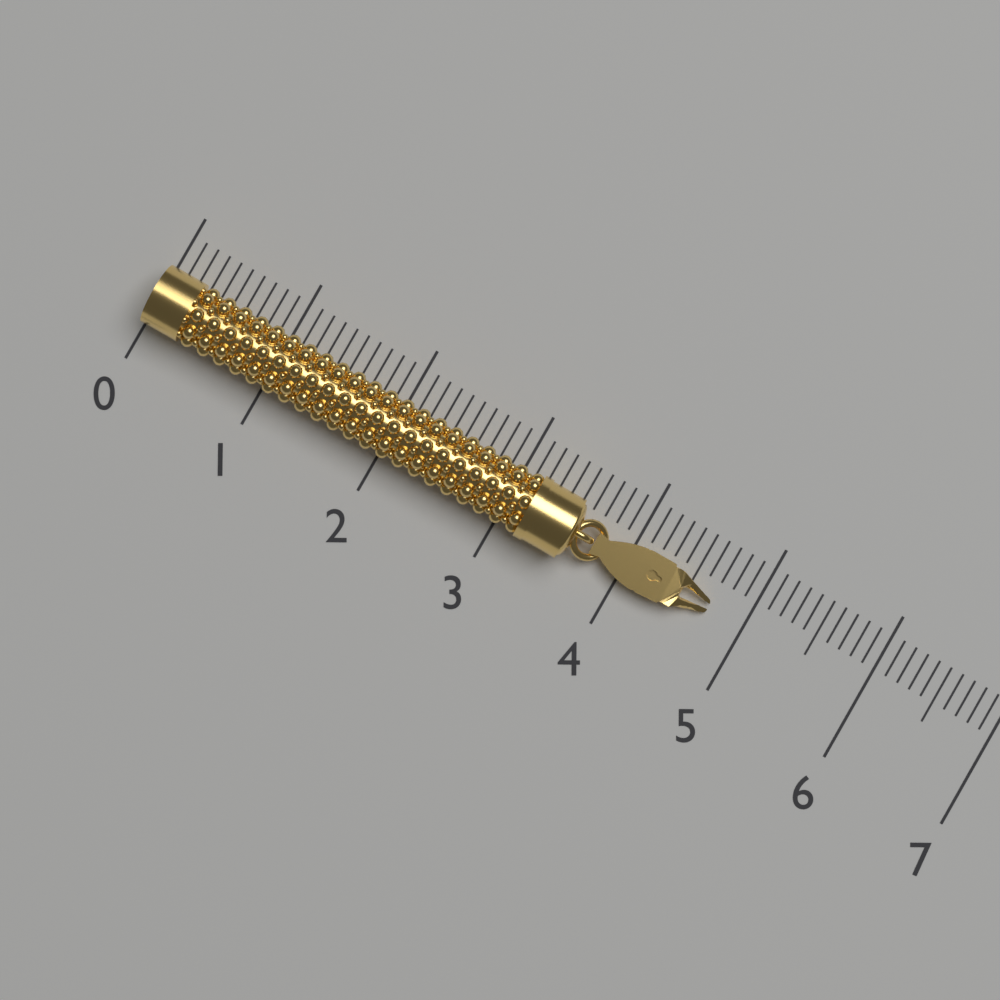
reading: 4.7 (no unit)
